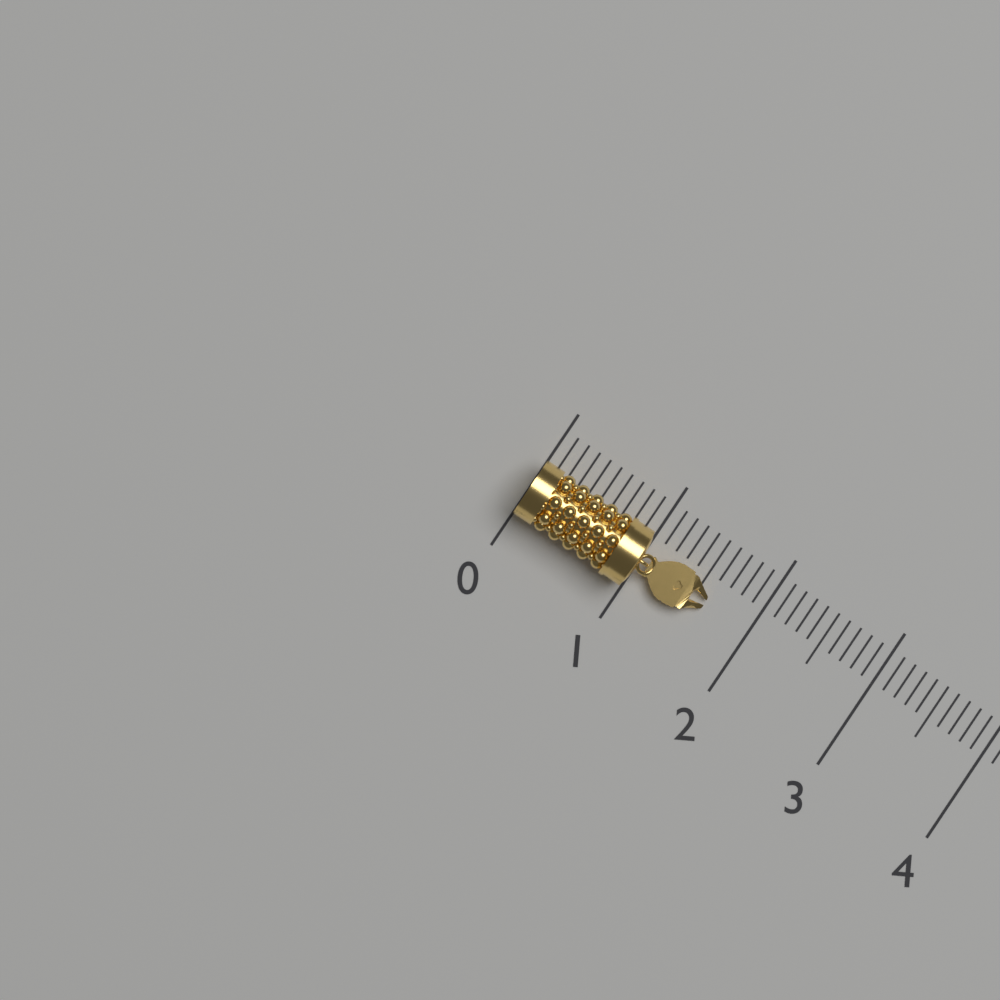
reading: 1.6 (no unit)
